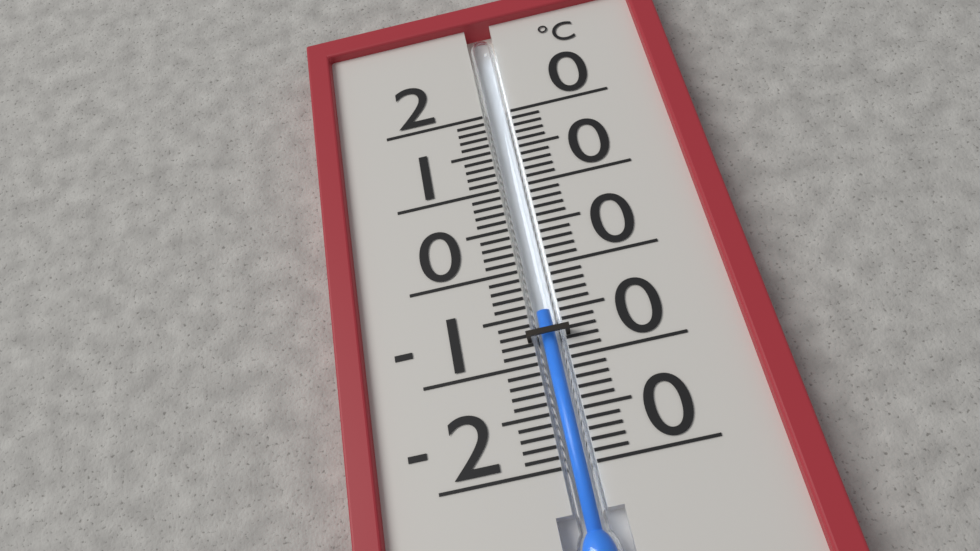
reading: -5 °C
